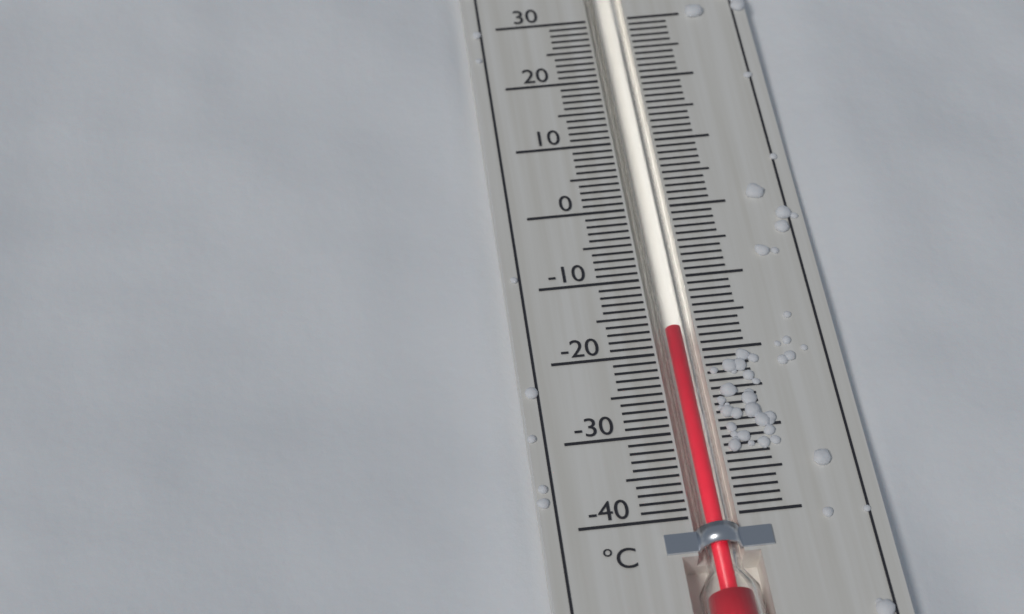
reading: -17 °C
